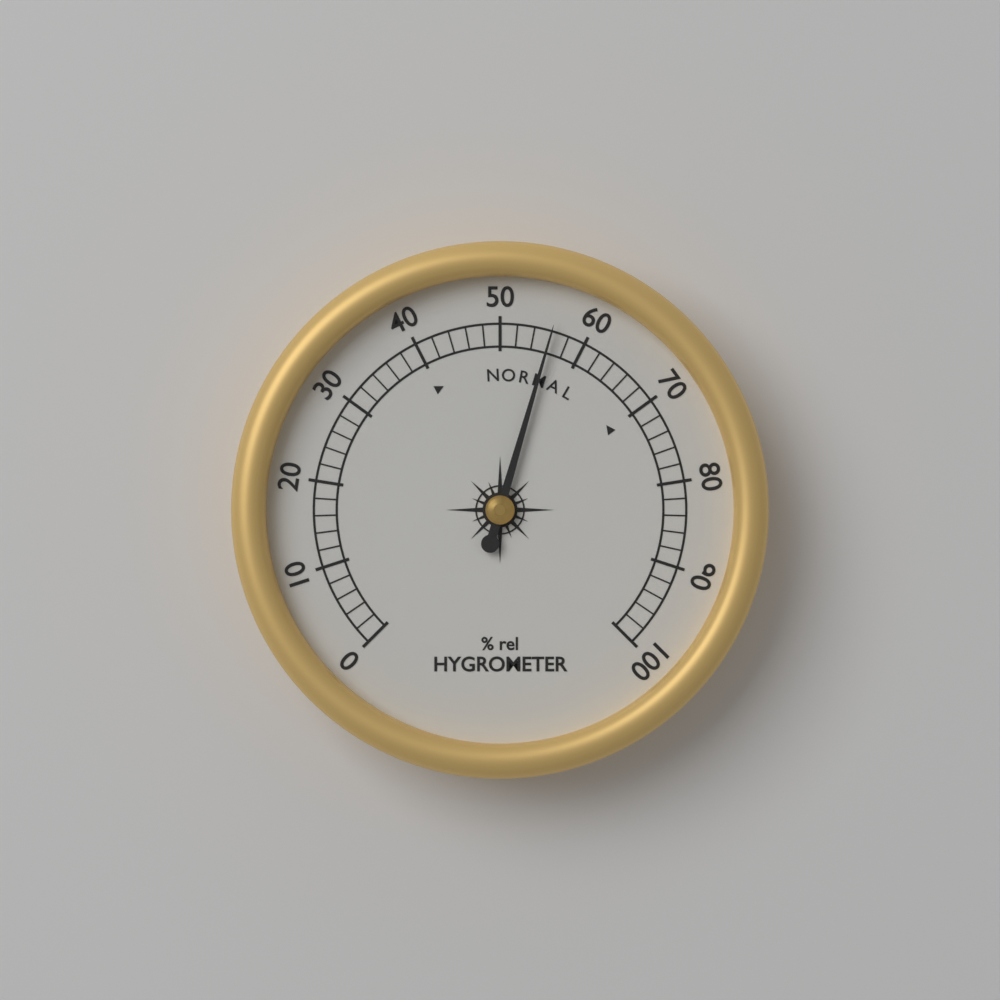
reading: 56 % rel
